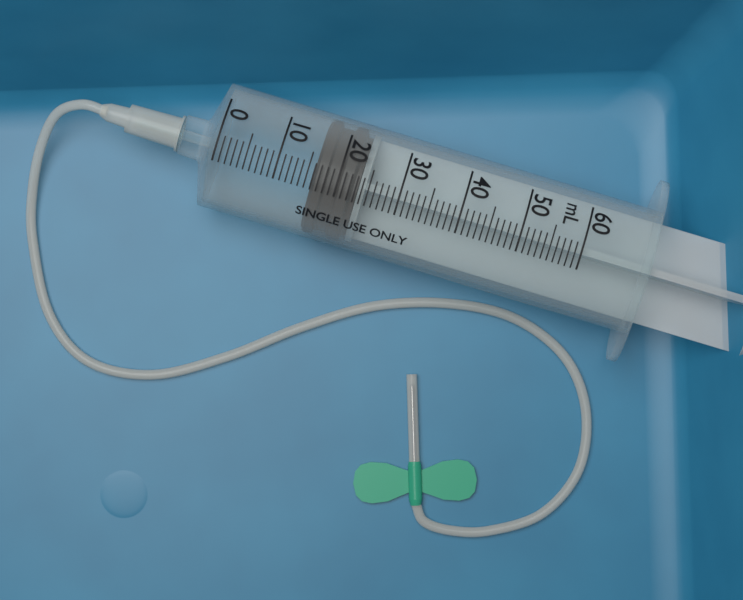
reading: 16 mL
